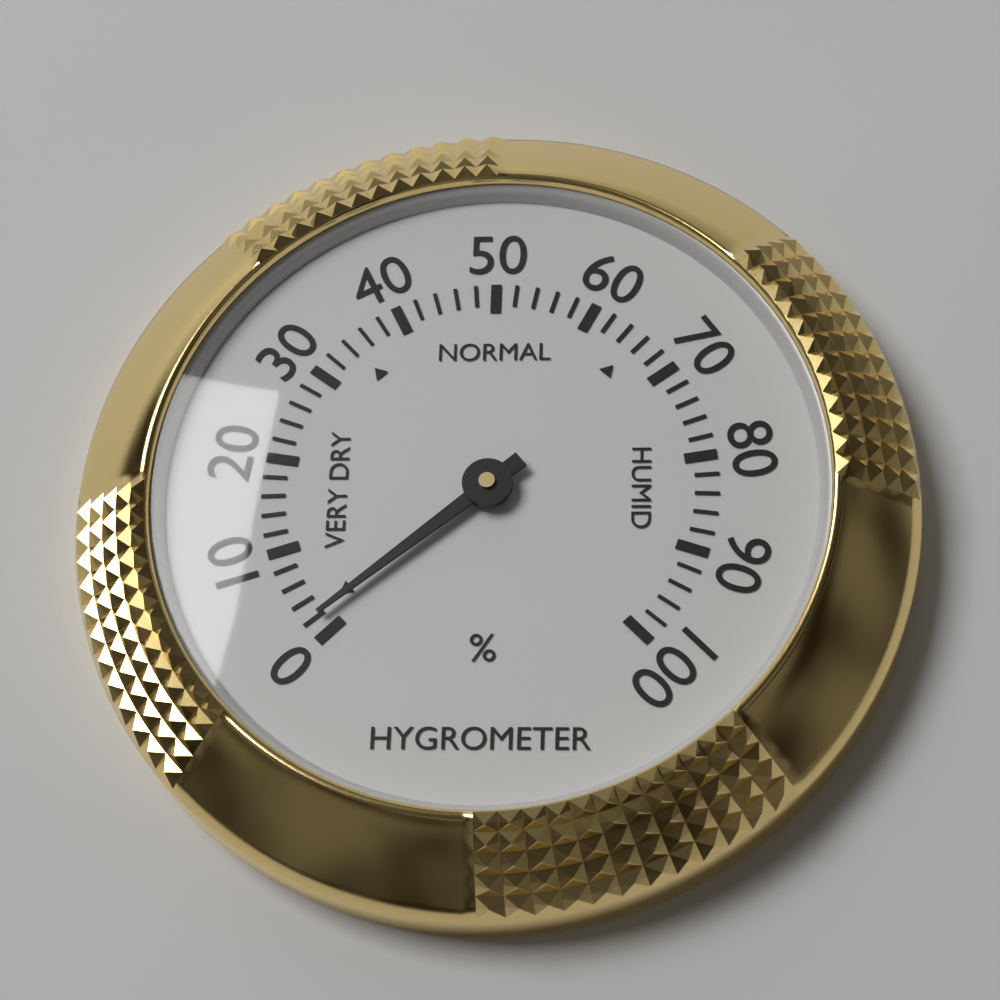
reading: 2 %
